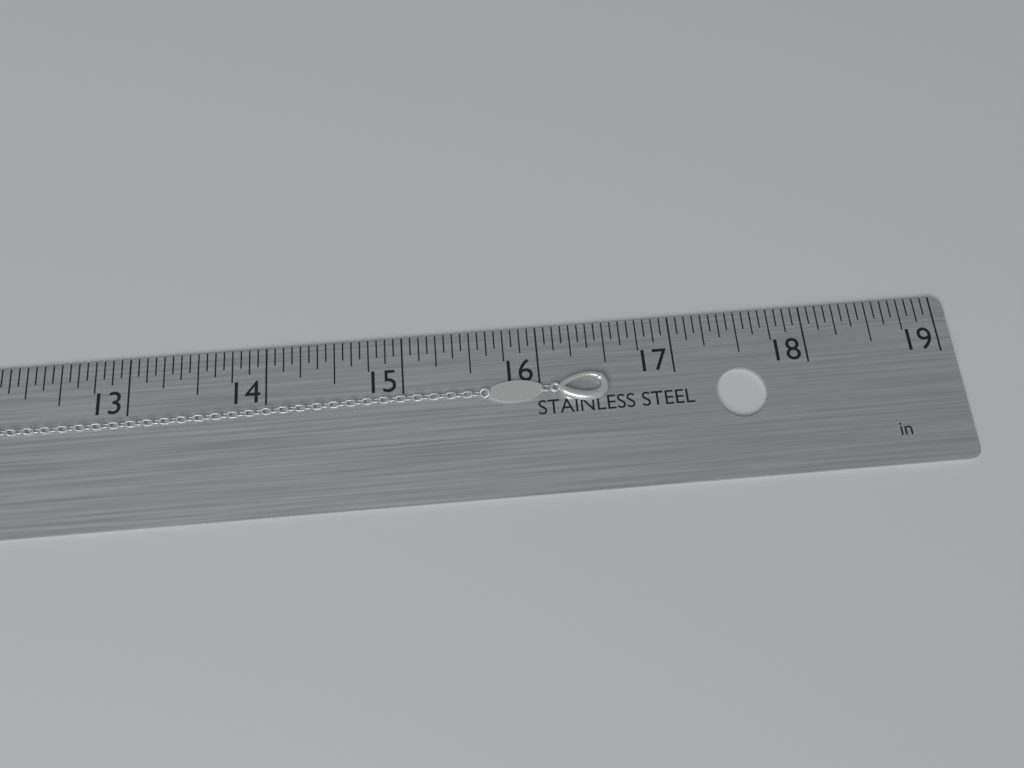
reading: 16.5000 in
